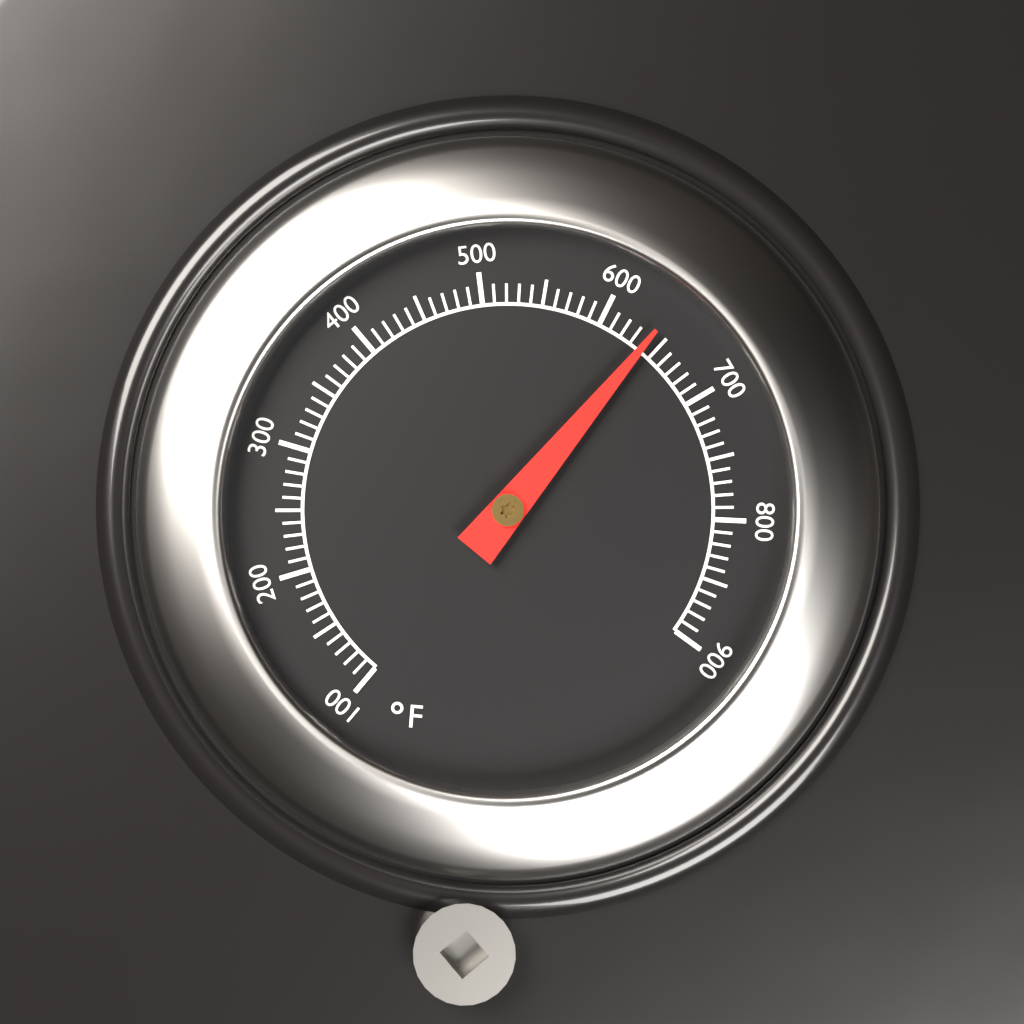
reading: 640 °F
